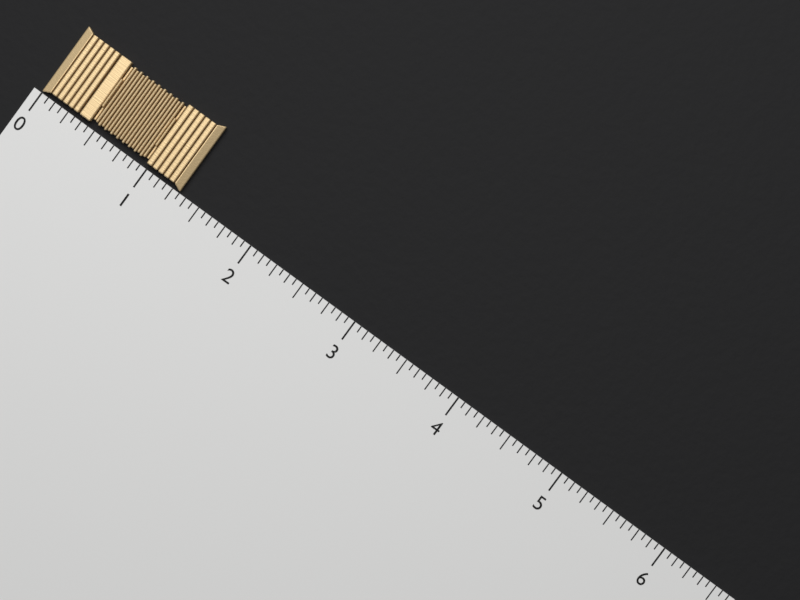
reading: 1.3125 (no unit)
